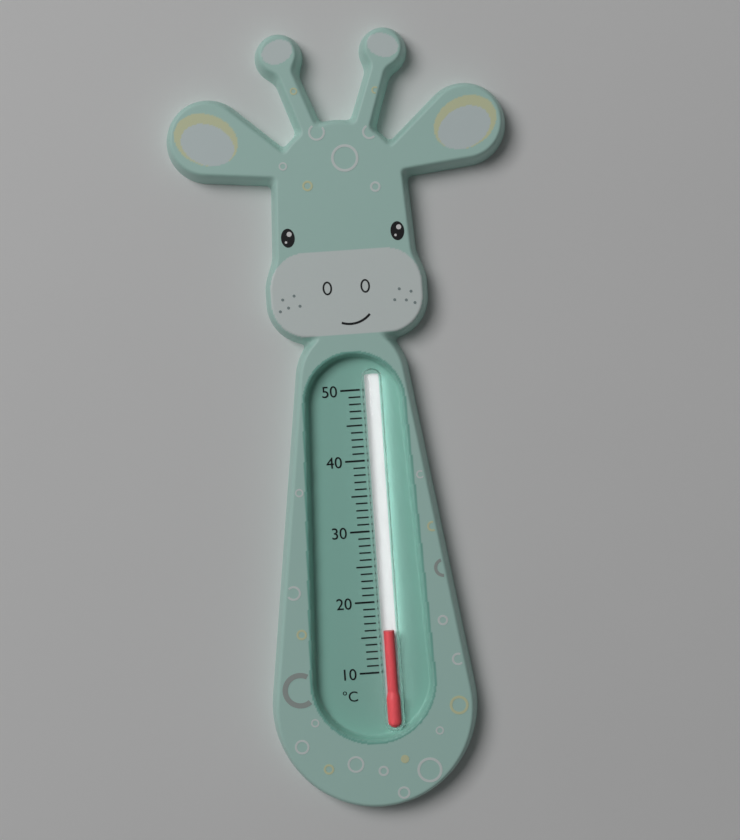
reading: 16 °C
